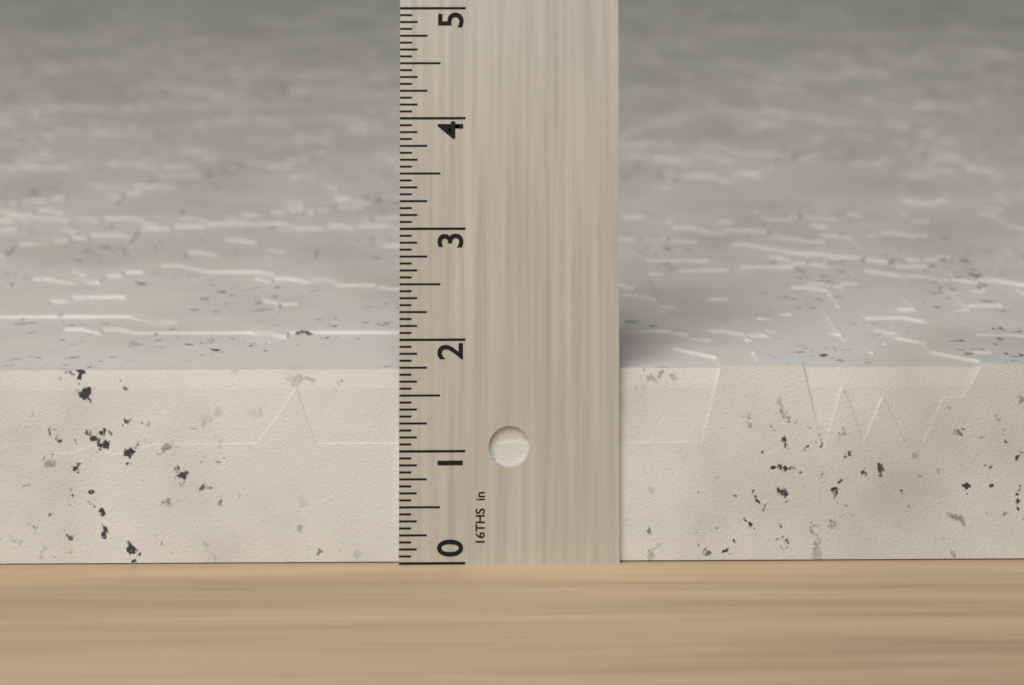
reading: 1.7500 in
